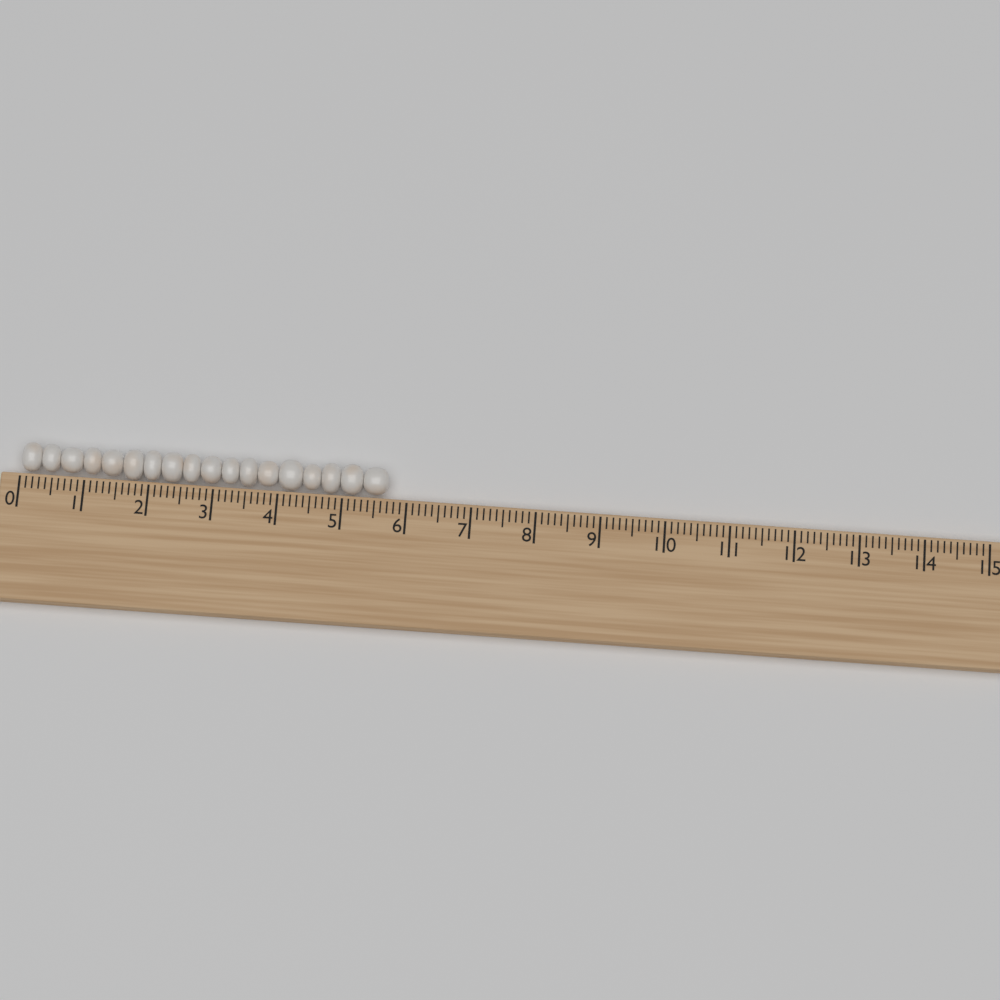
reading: 5.7 (no unit)
